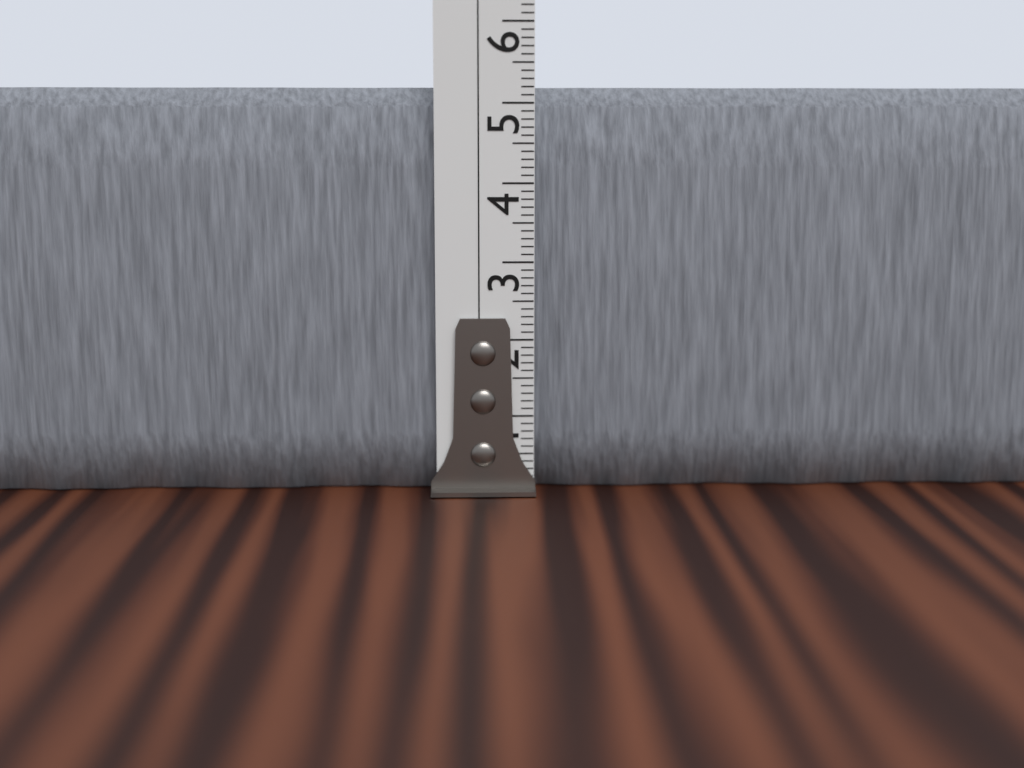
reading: 5.2 cm
